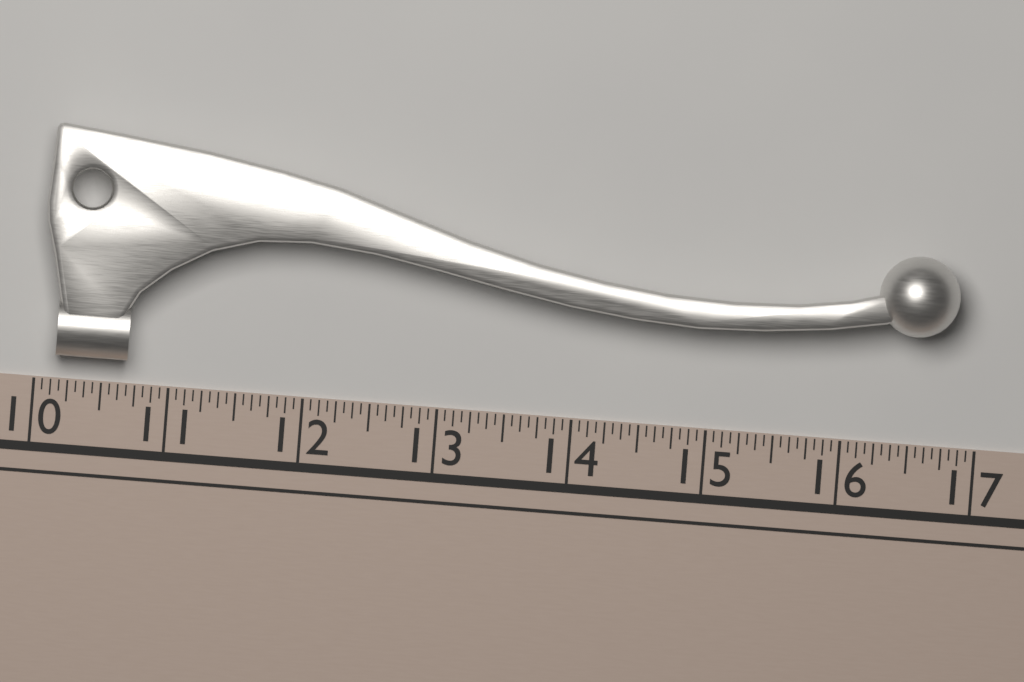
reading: 16.8125 (no unit)
